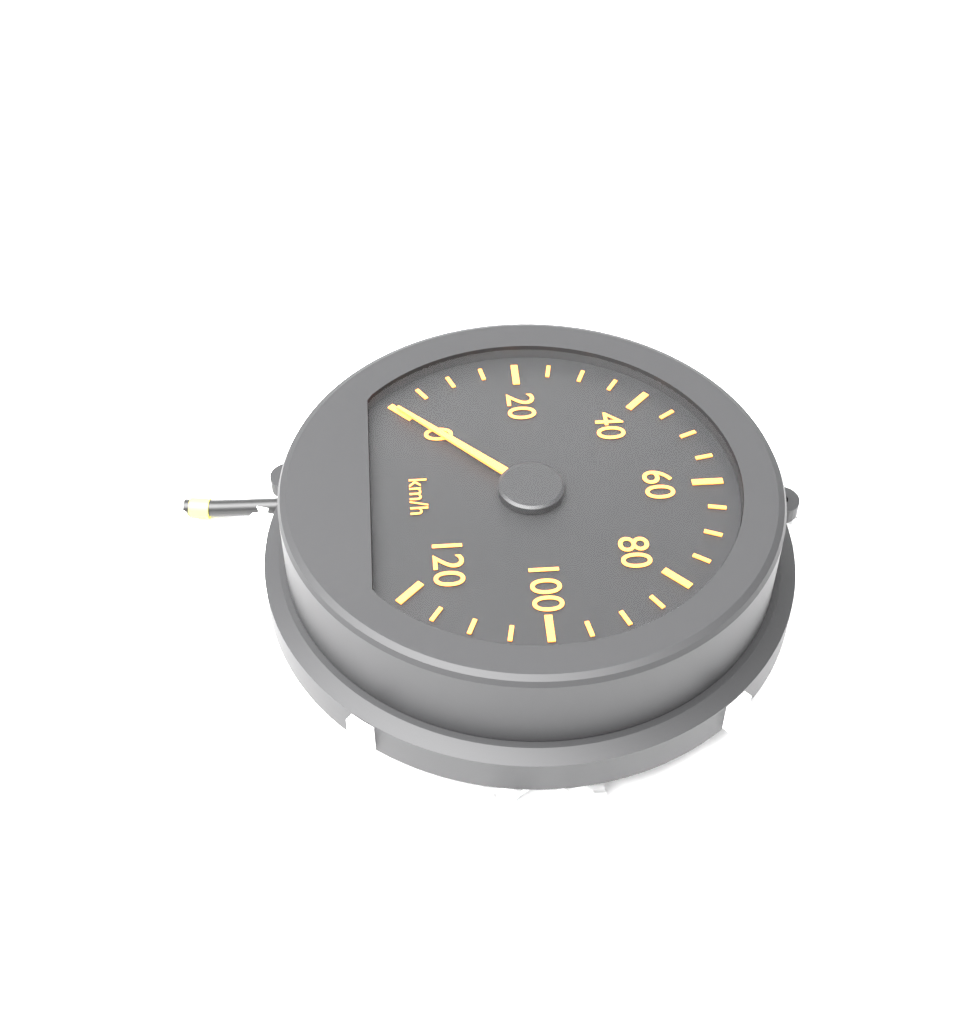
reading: 0 km/h
